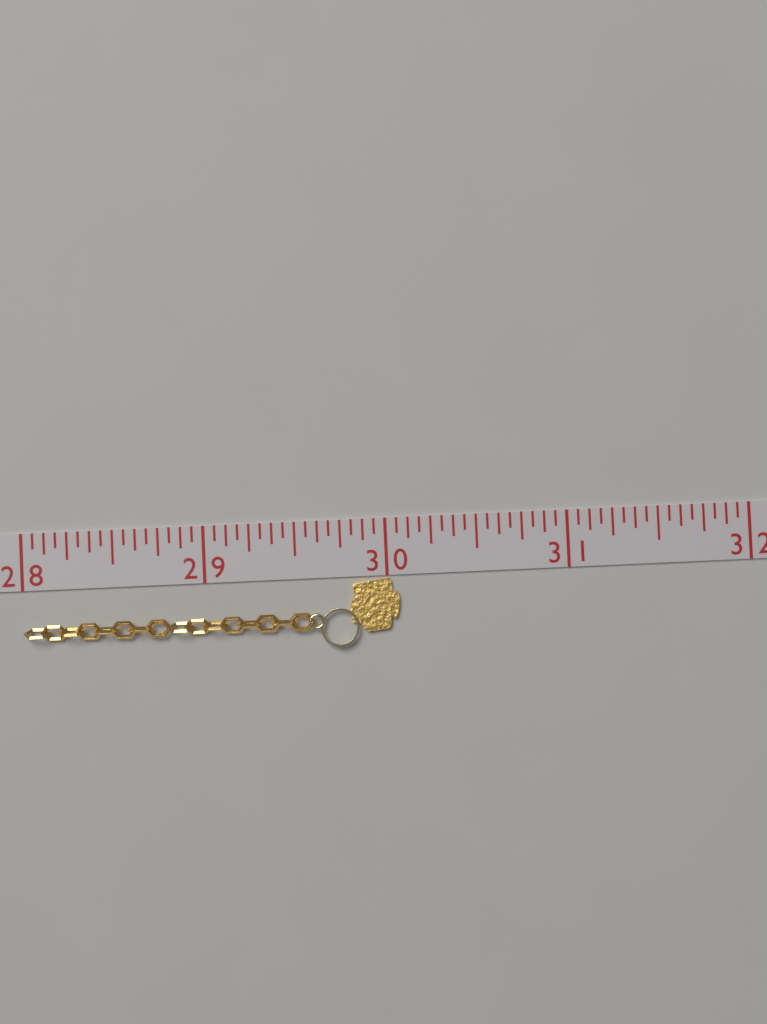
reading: 30.0625 (no unit)
